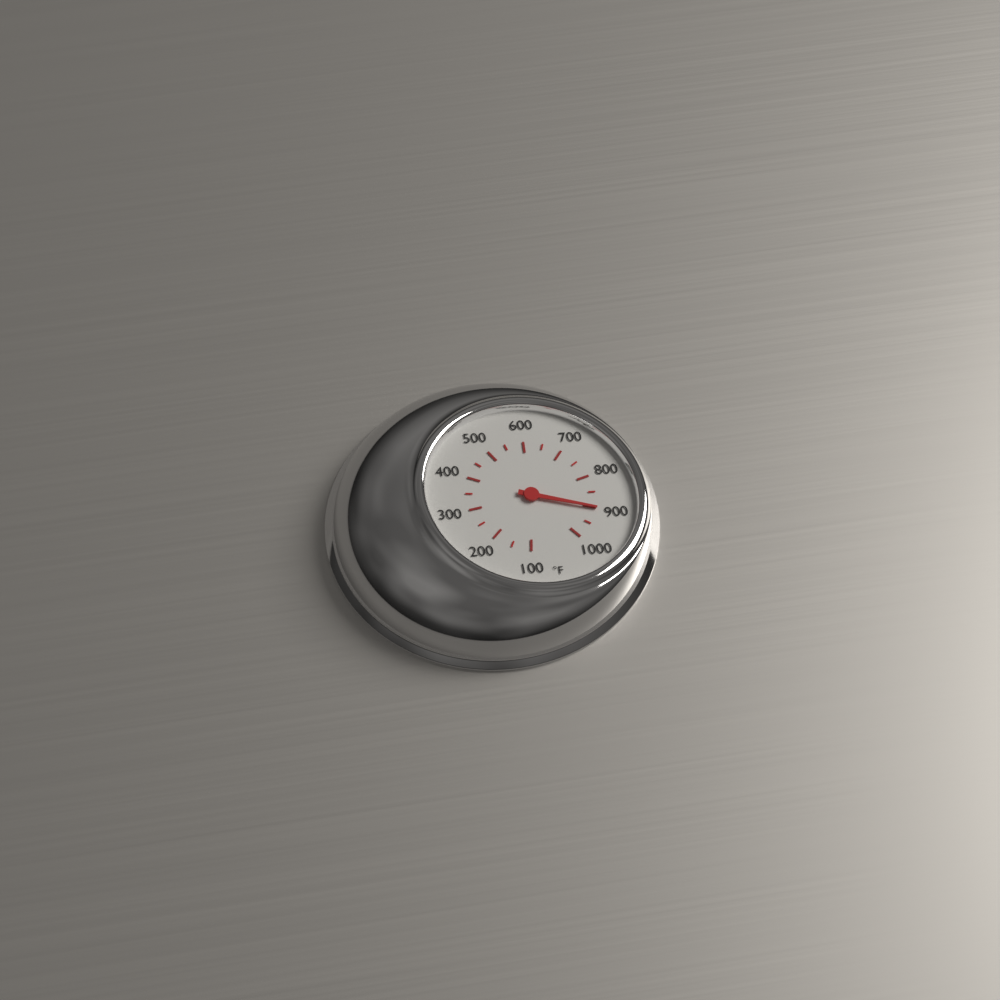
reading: 900 °F
